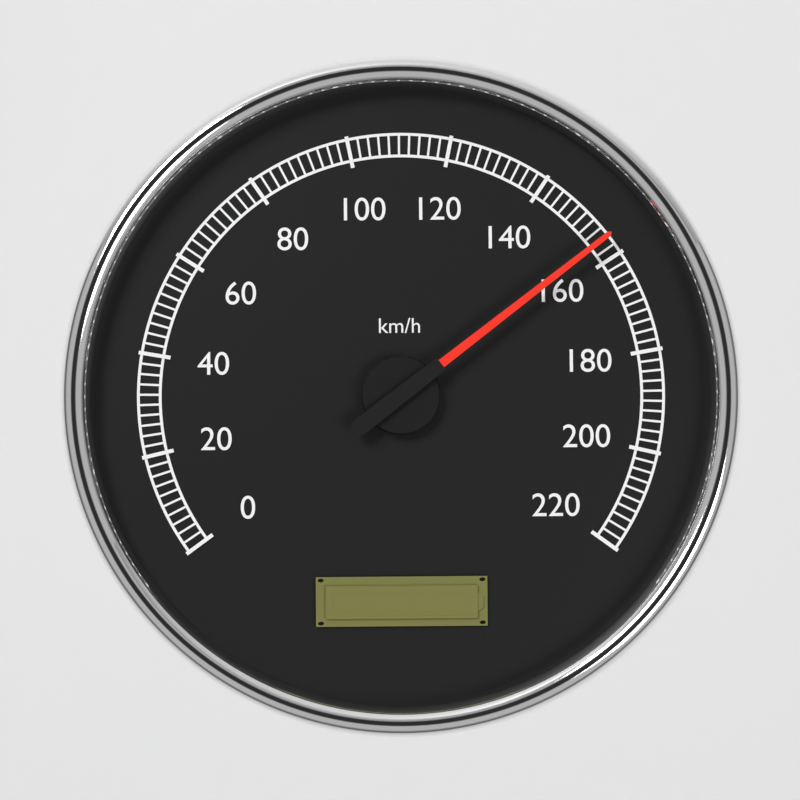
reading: 156 km/h
